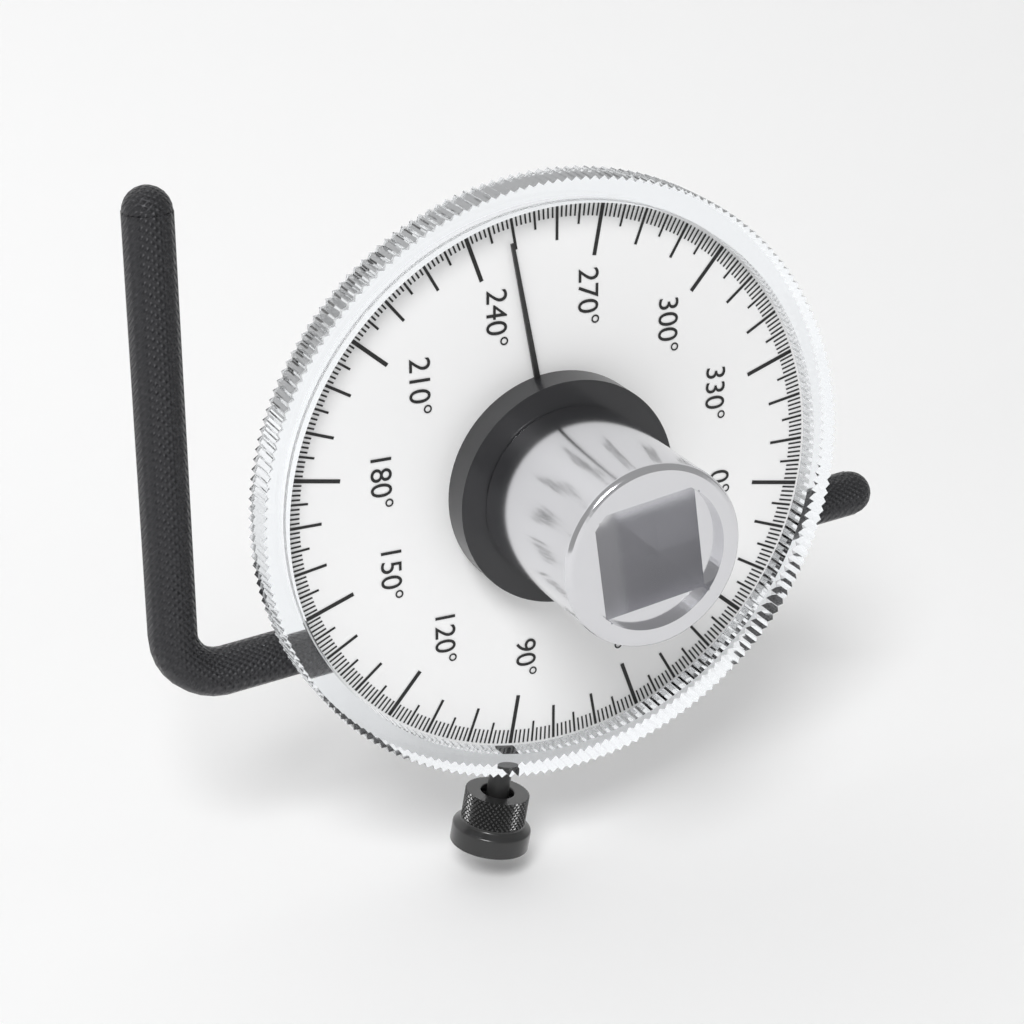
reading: 249 °
